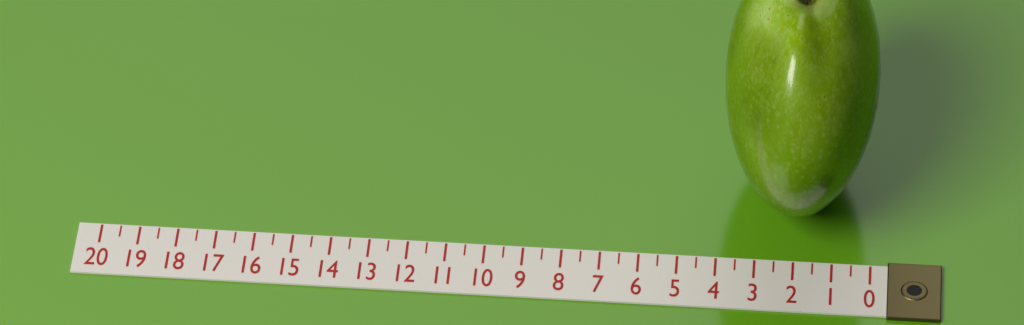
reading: 4.0 (no unit)
